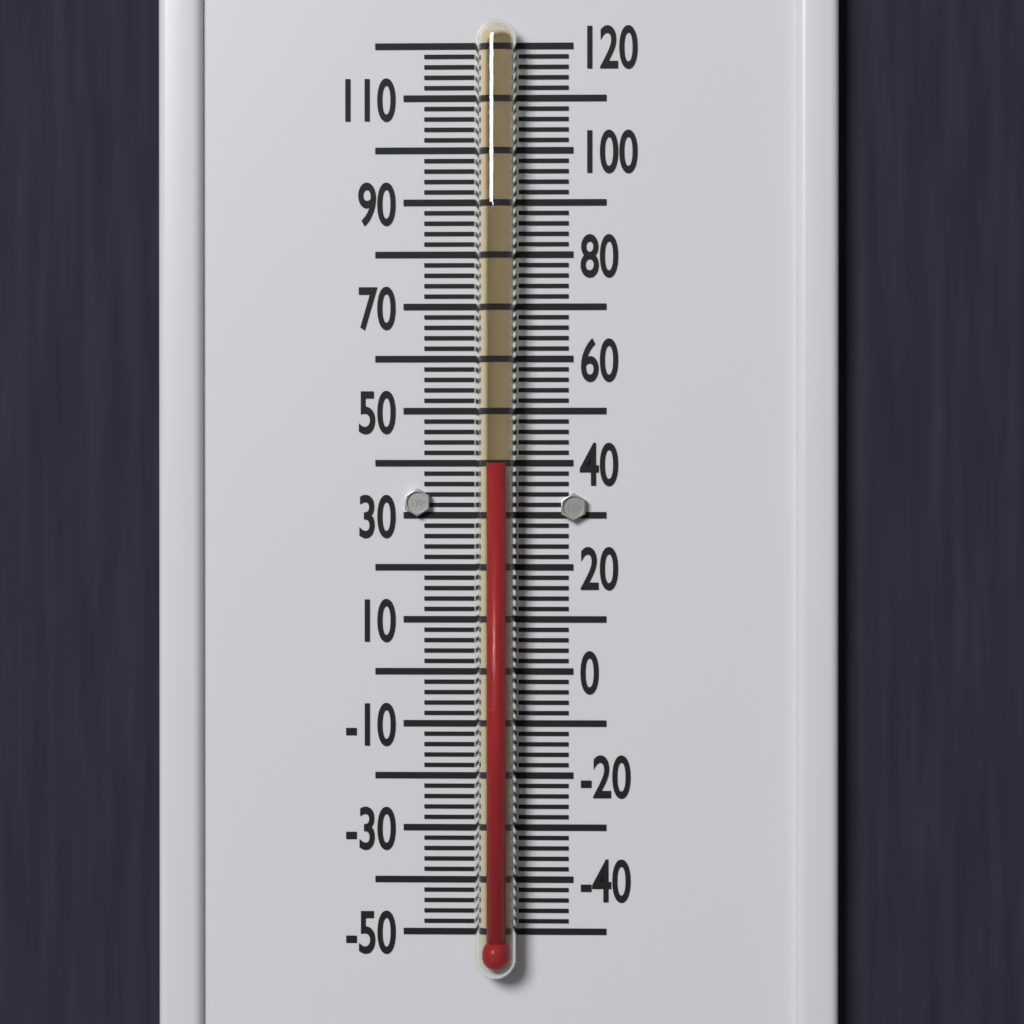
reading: 40 °F
